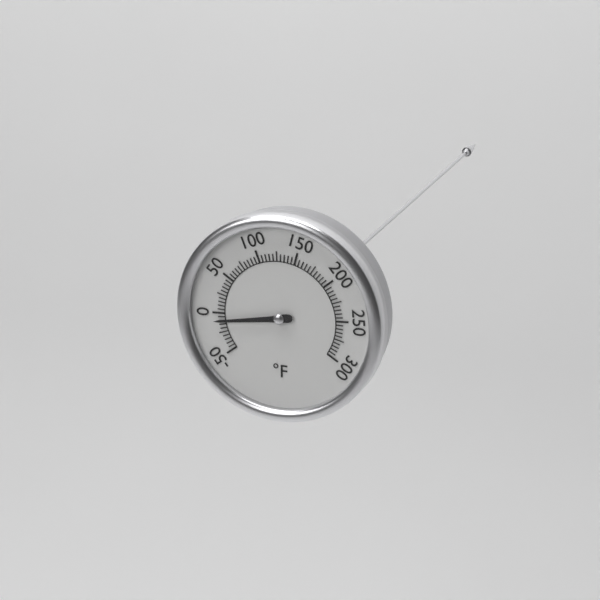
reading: -10 °F
